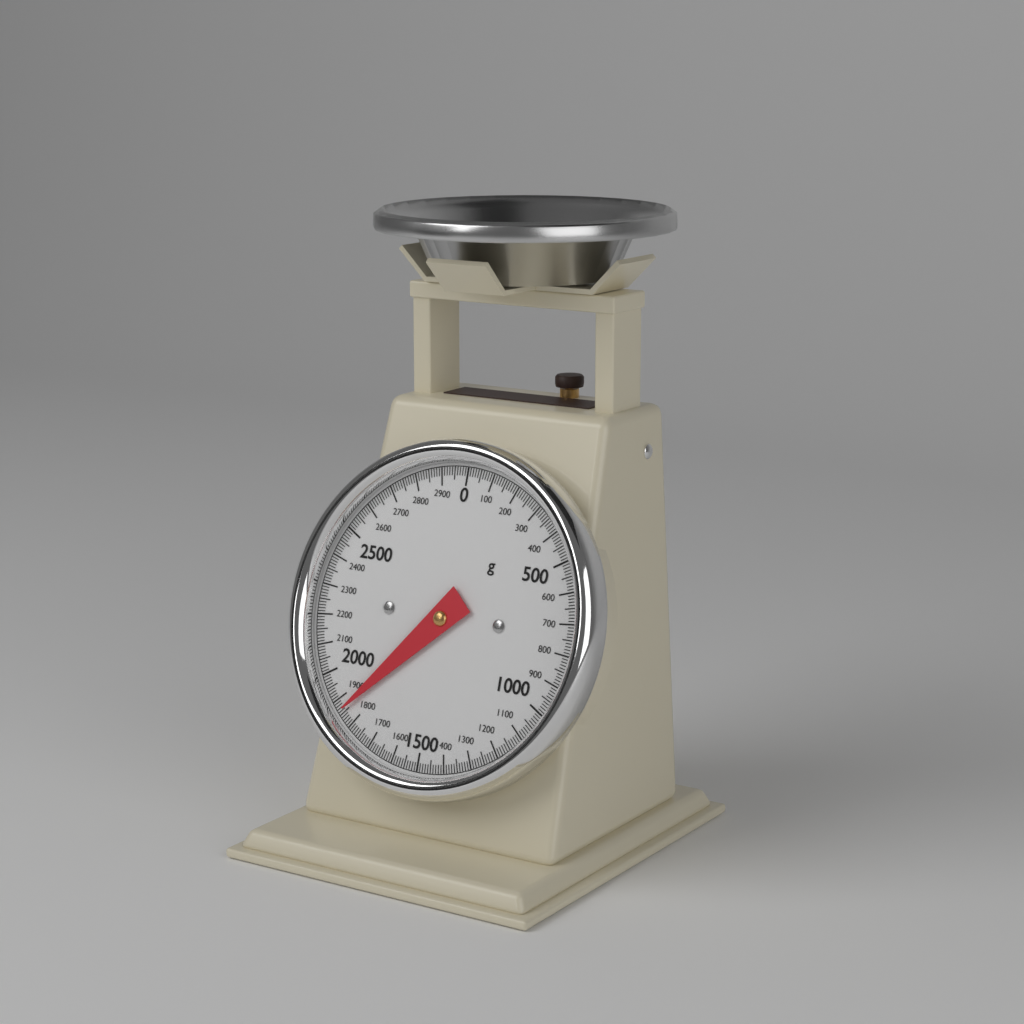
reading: 1860 g
